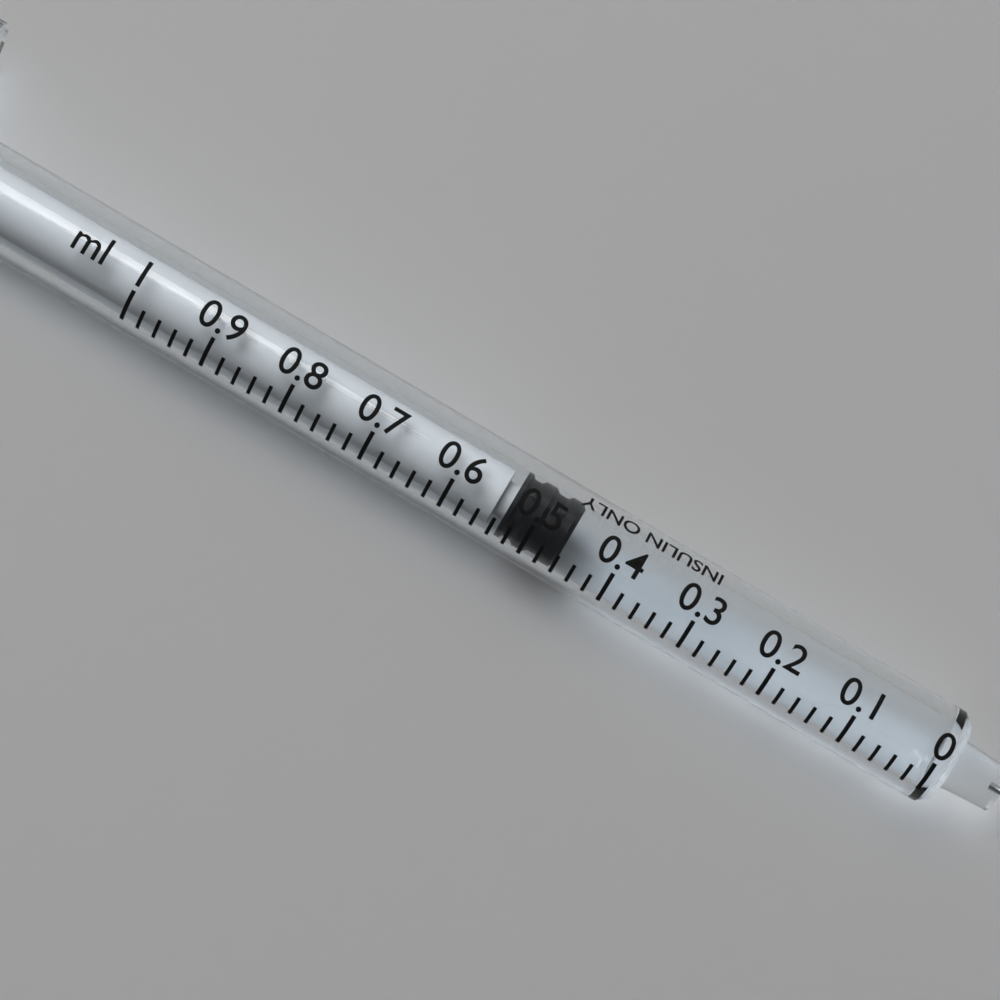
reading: 0.46 ml
